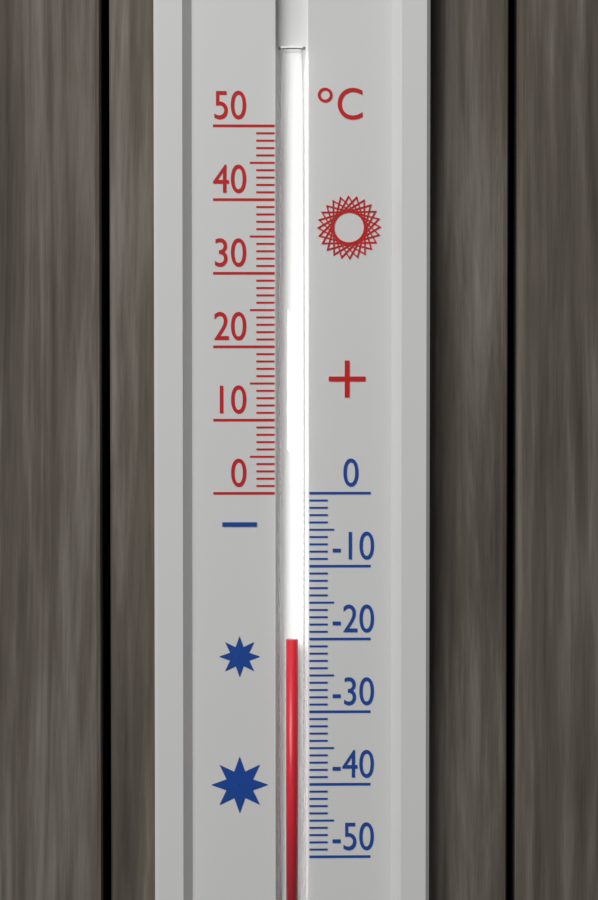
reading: -20 °C
